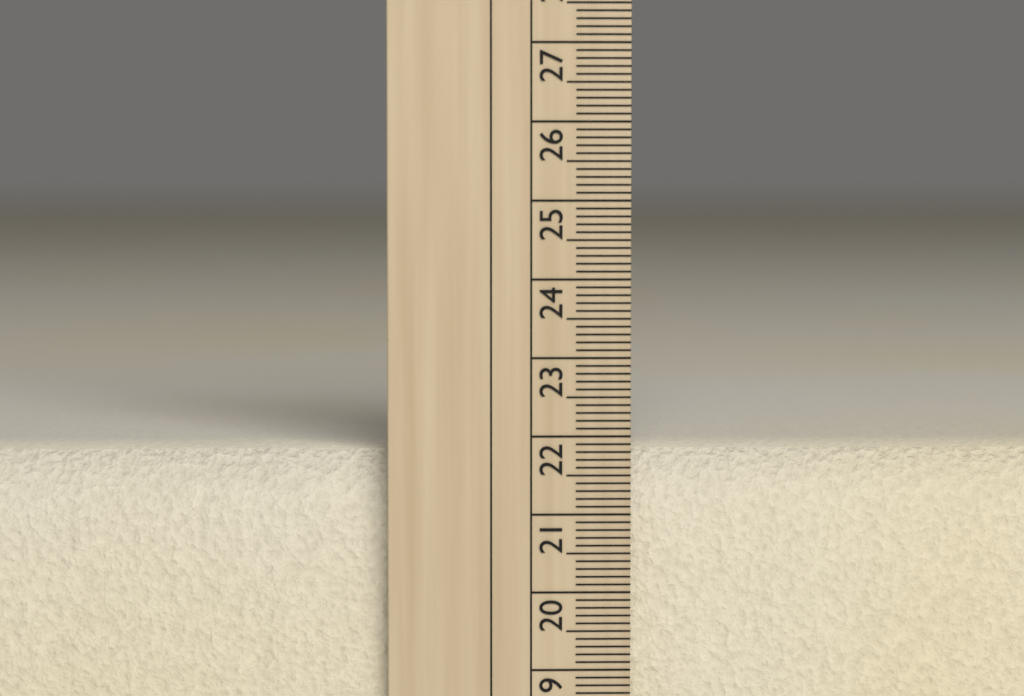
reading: 21.8 cm
